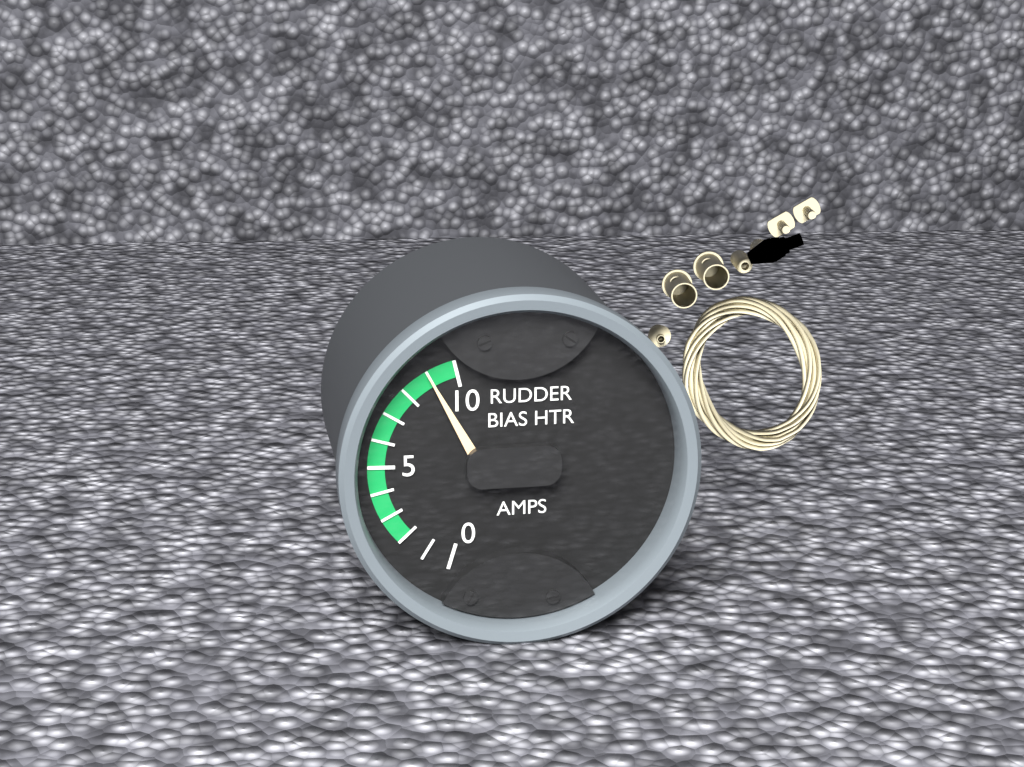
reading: 9 AMPS
